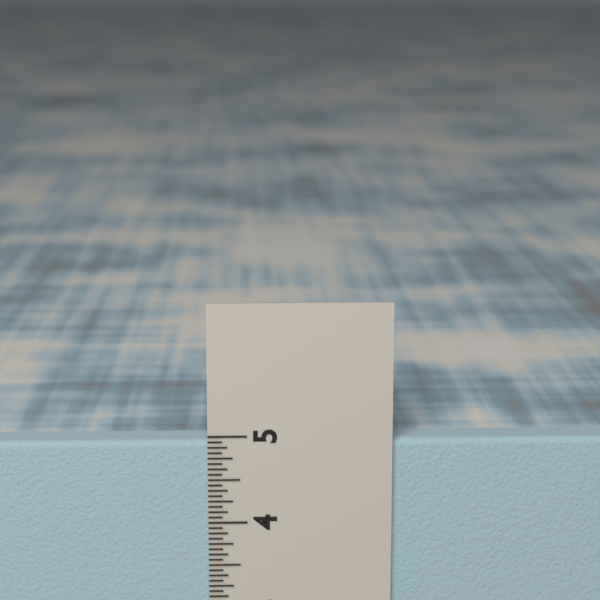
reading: 4.9375 in
